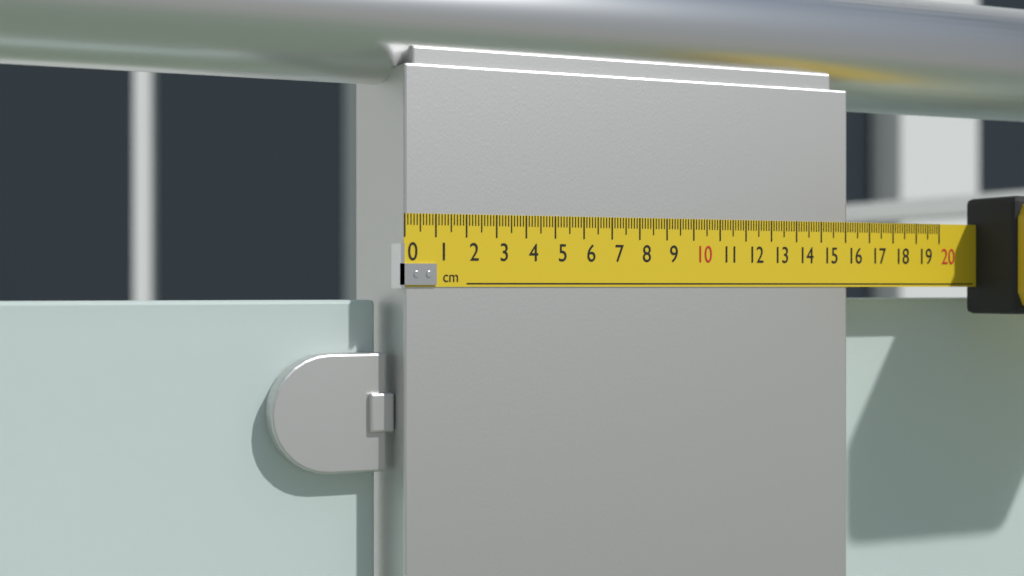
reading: 16.1 cm
